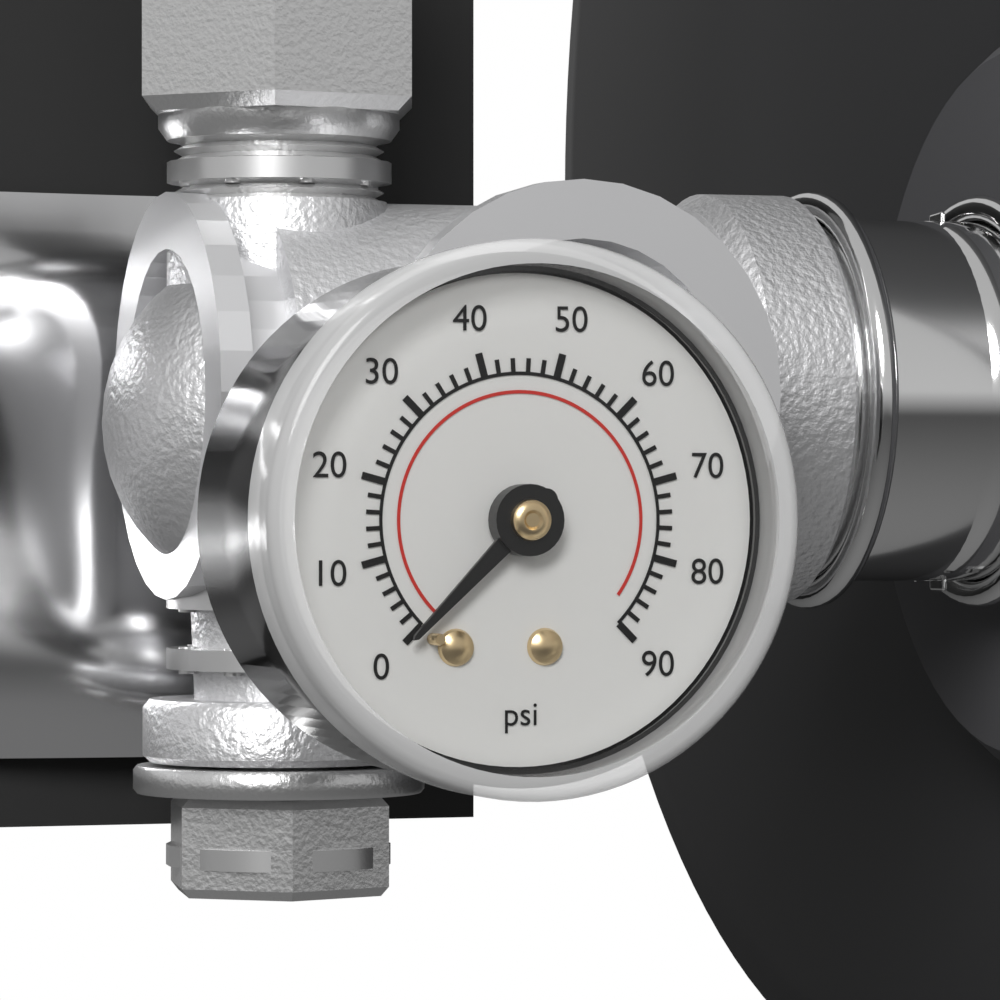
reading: 0 psi
